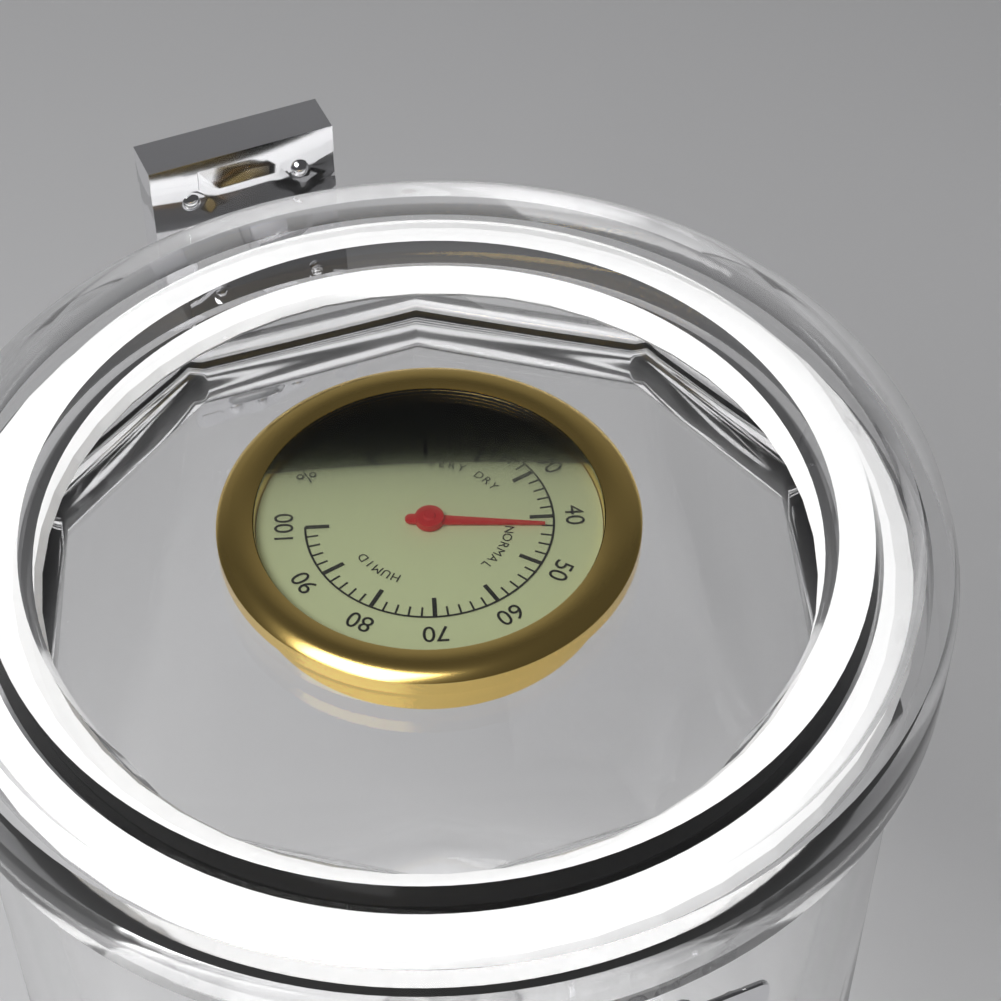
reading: 42 %
